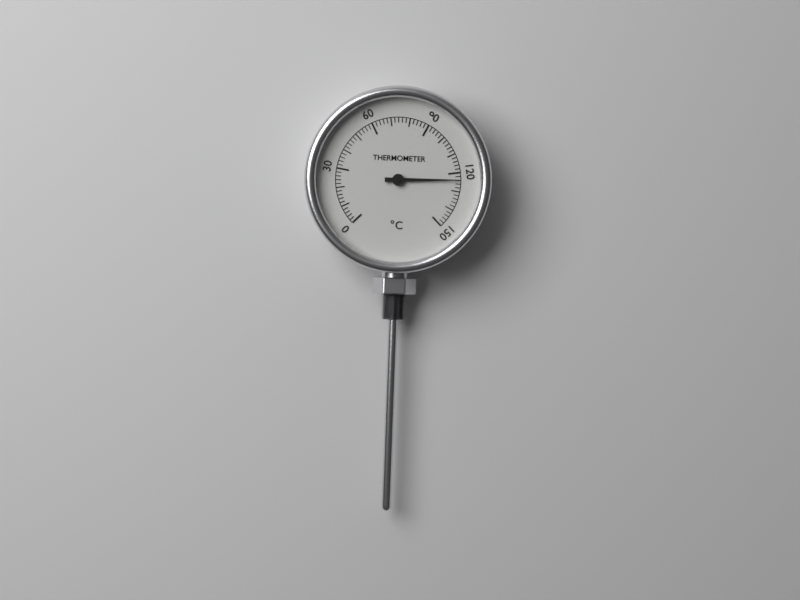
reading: 124 °C
